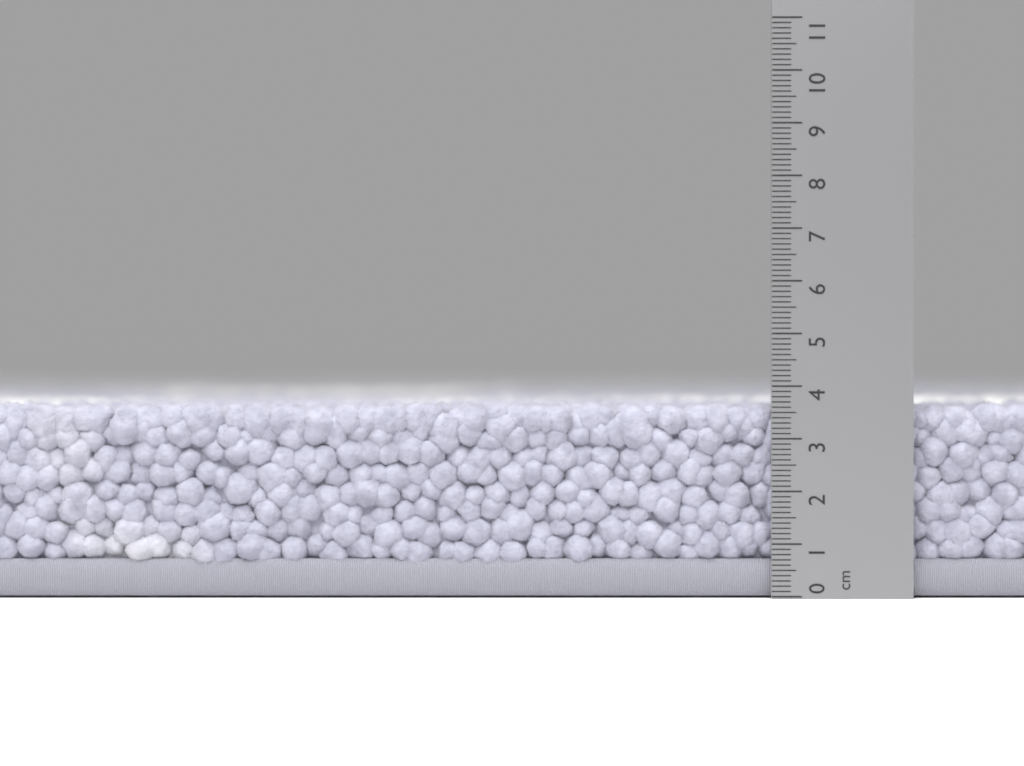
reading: 3.7 cm
